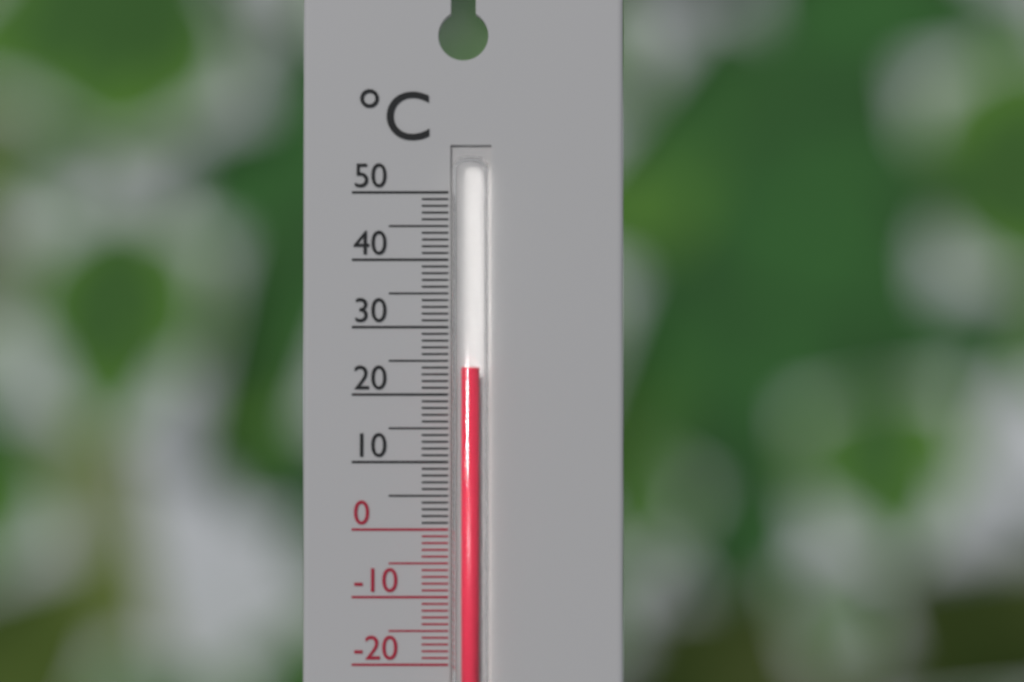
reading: 24 °C
